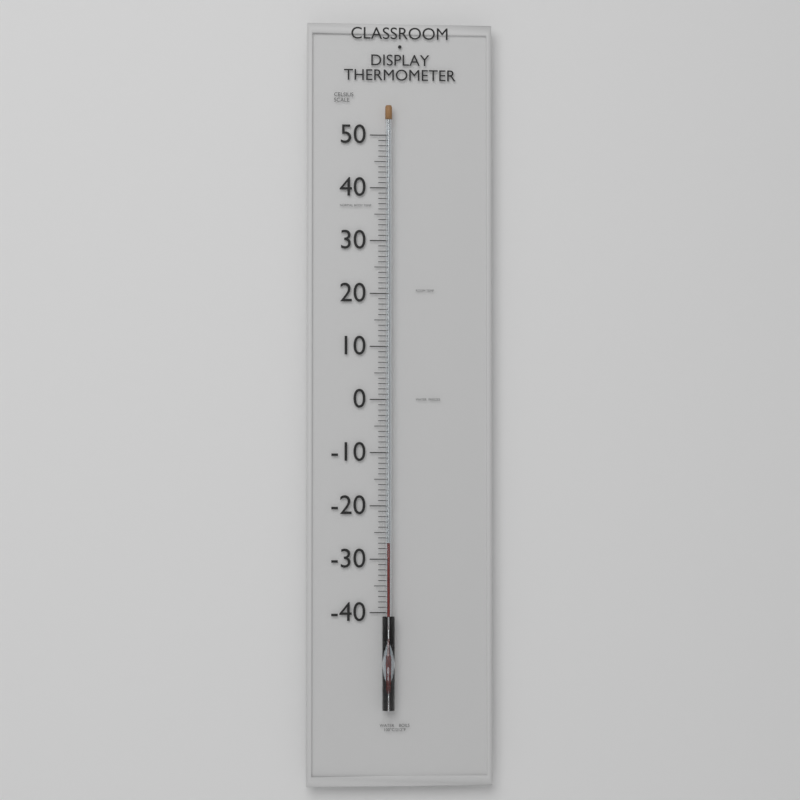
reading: -27 °C
